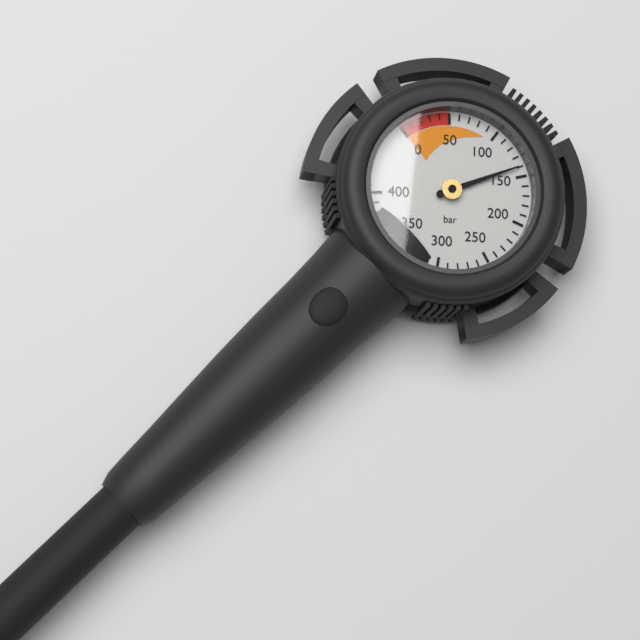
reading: 140 bar
